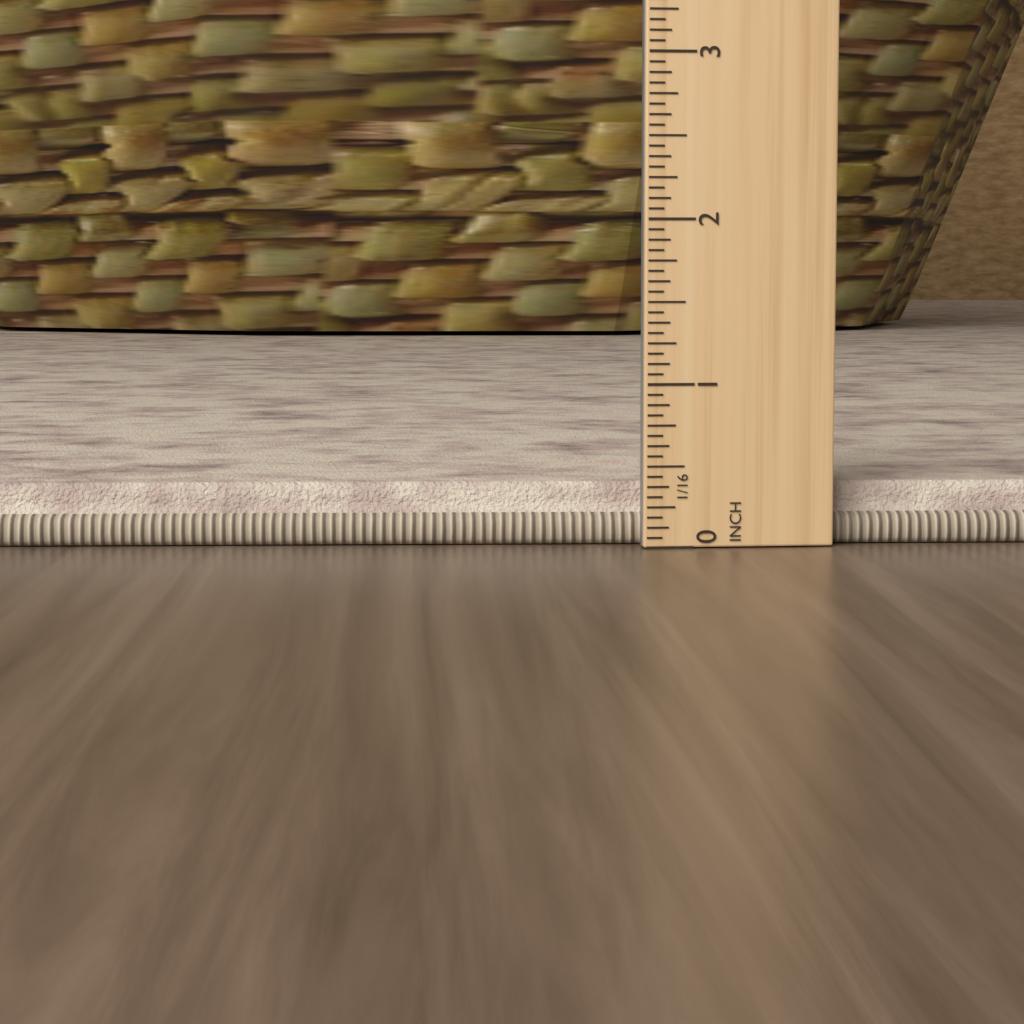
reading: 0.3750 in
